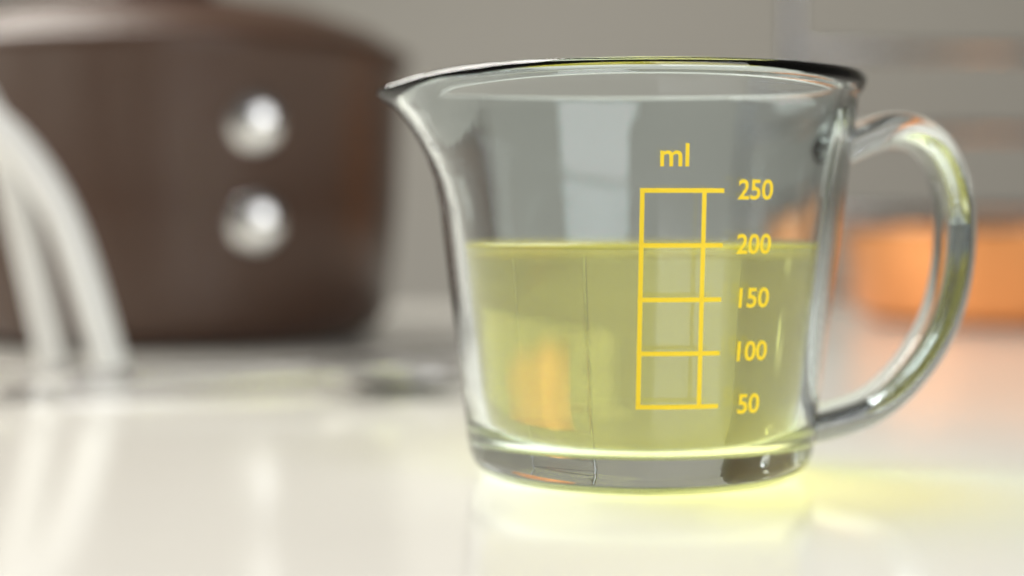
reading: 200 ml
